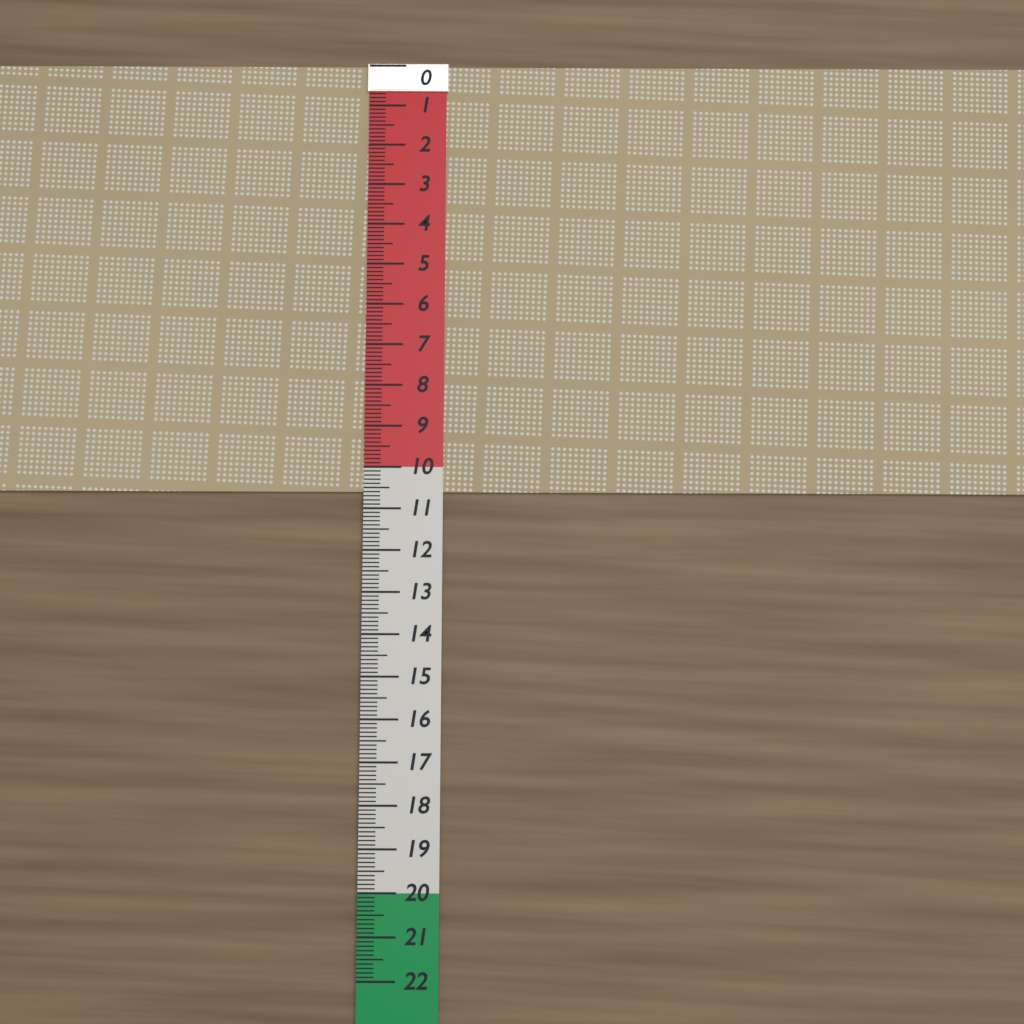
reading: 10.6 (no unit)
